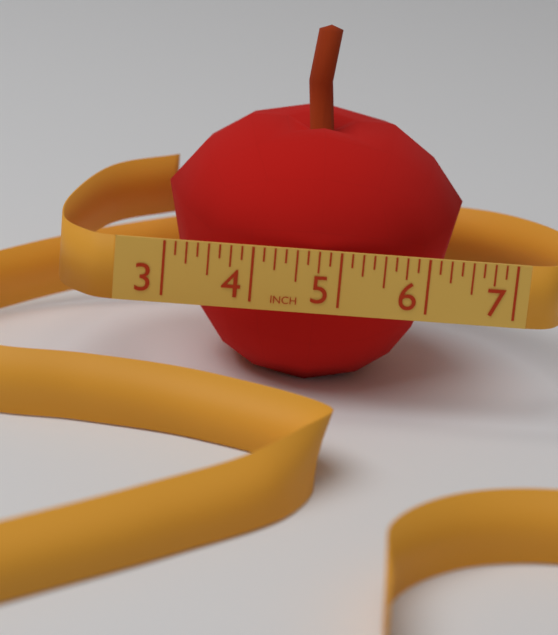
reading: 6.500 in
